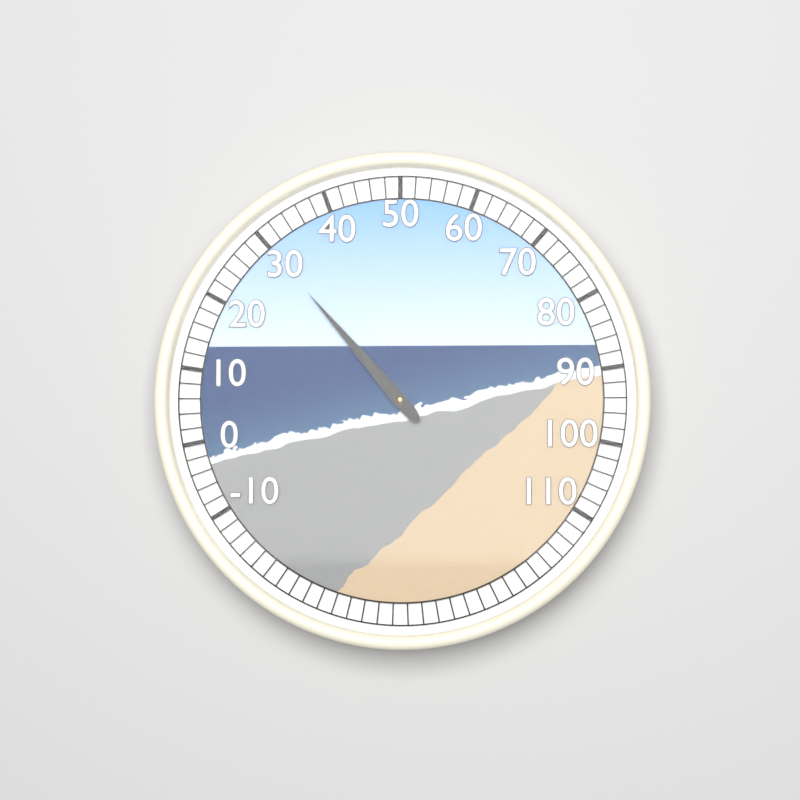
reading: 30 (no unit)
